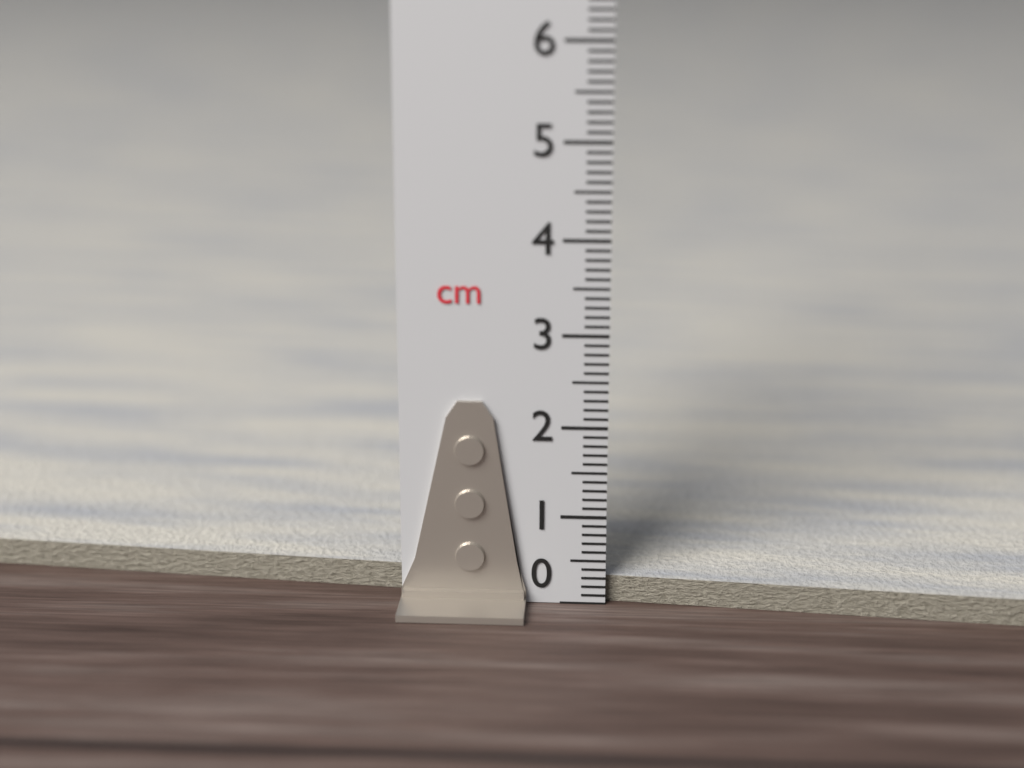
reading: 0.3 cm
